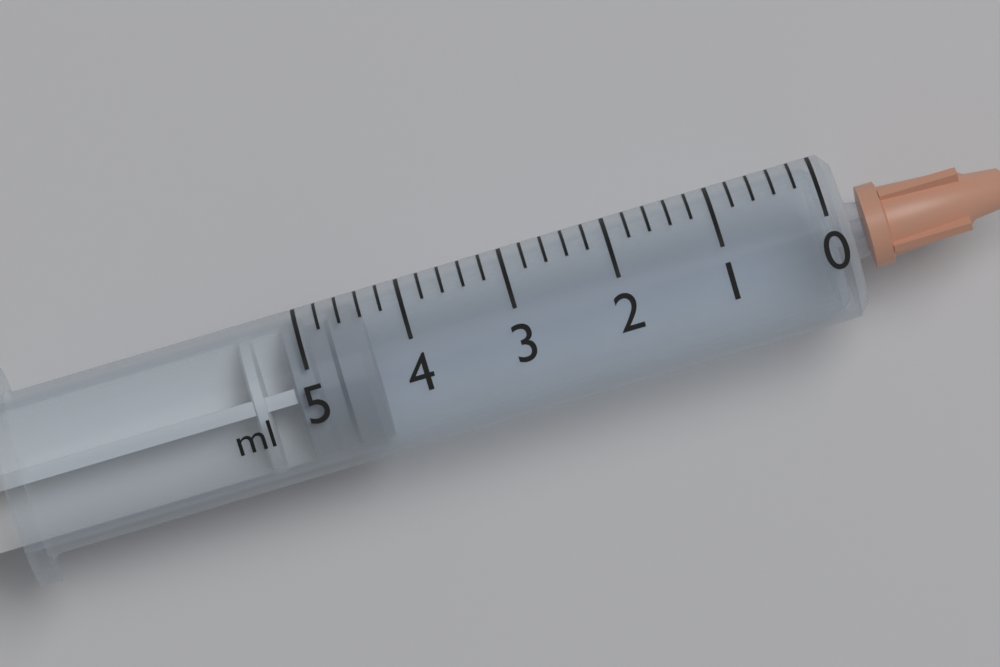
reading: 4.4 ml
